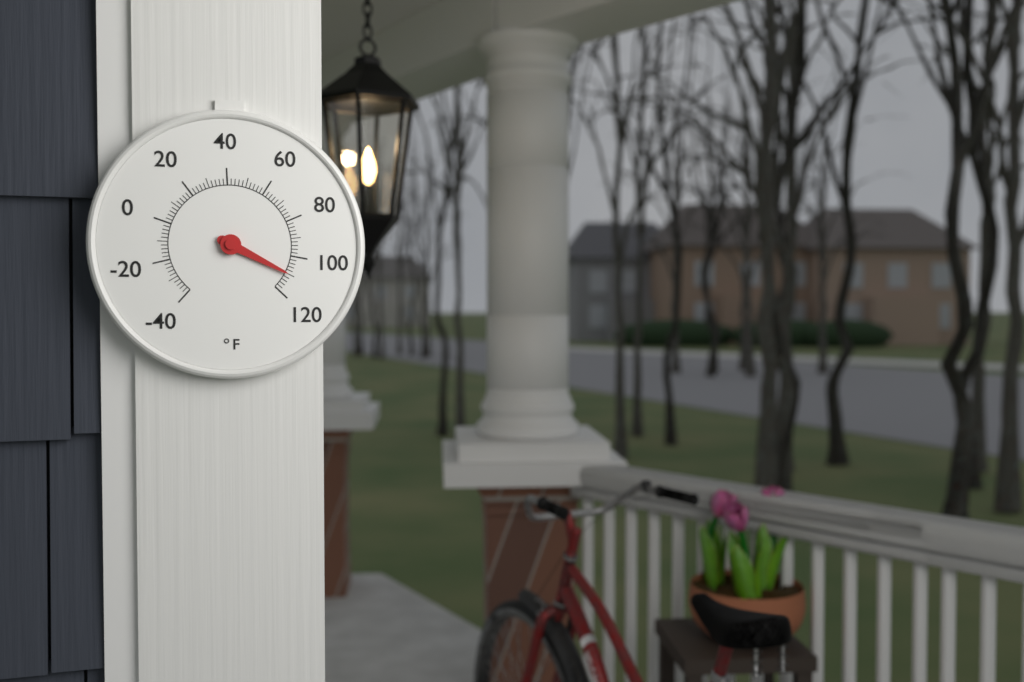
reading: 110 °F
